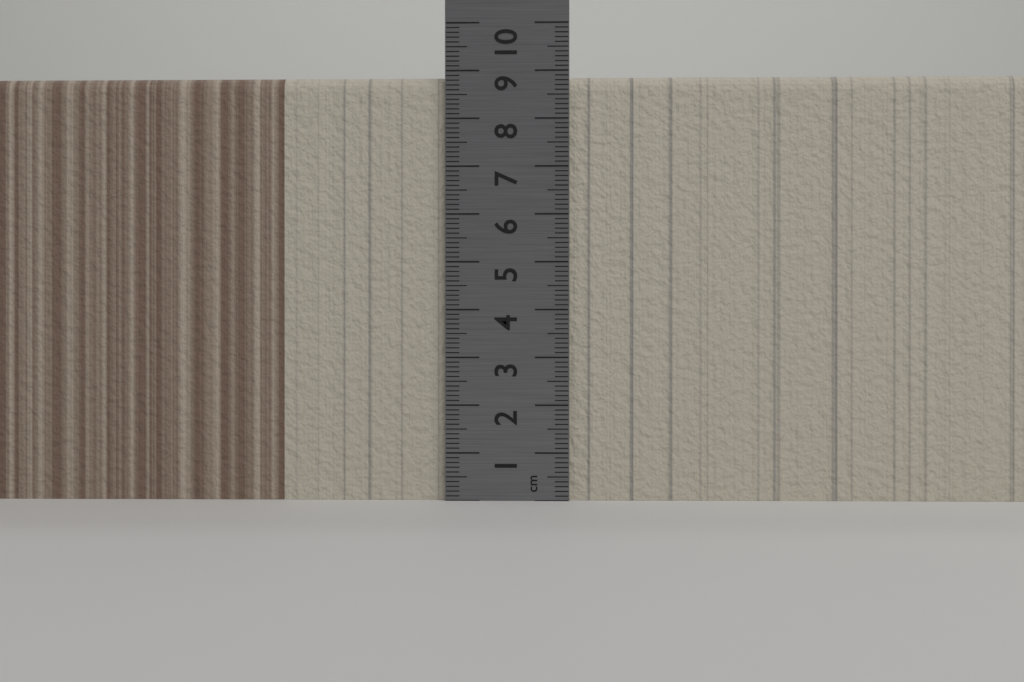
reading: 8.9 cm
